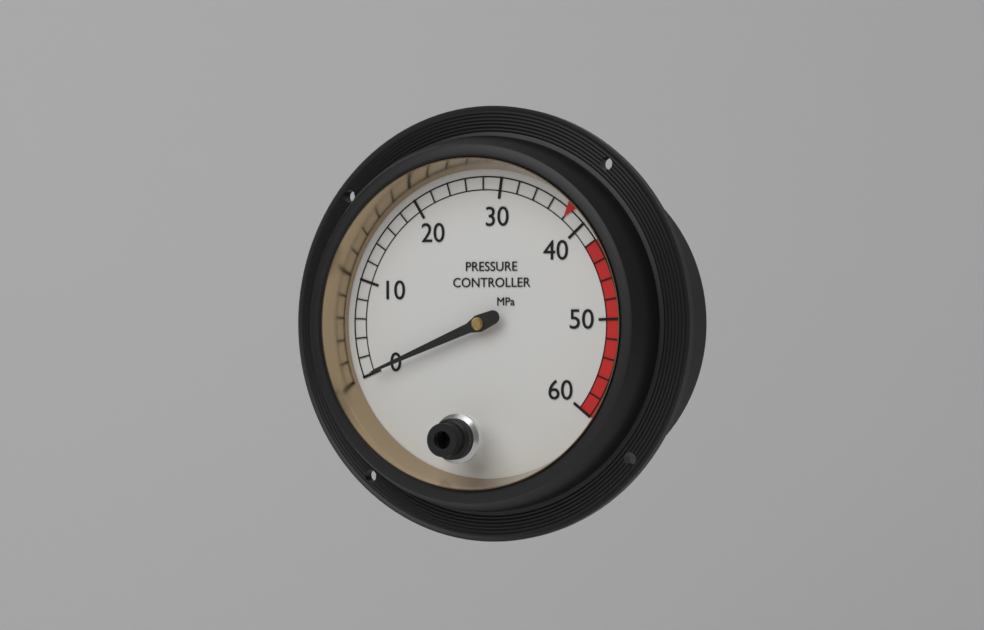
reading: 0 MPa
